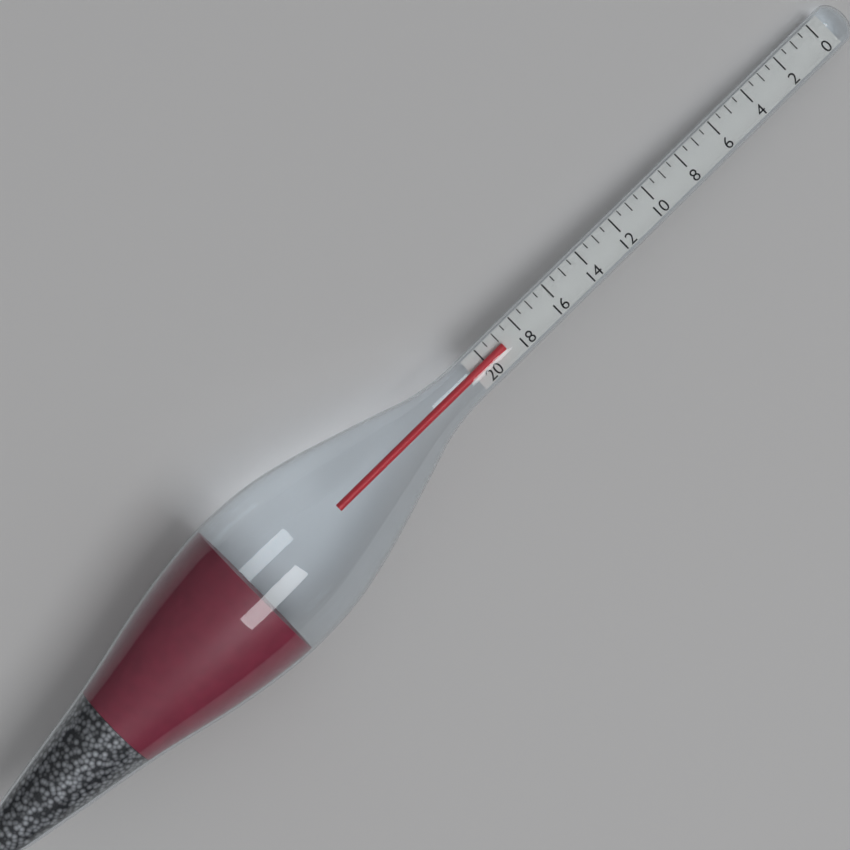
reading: 19.0 (no unit)
